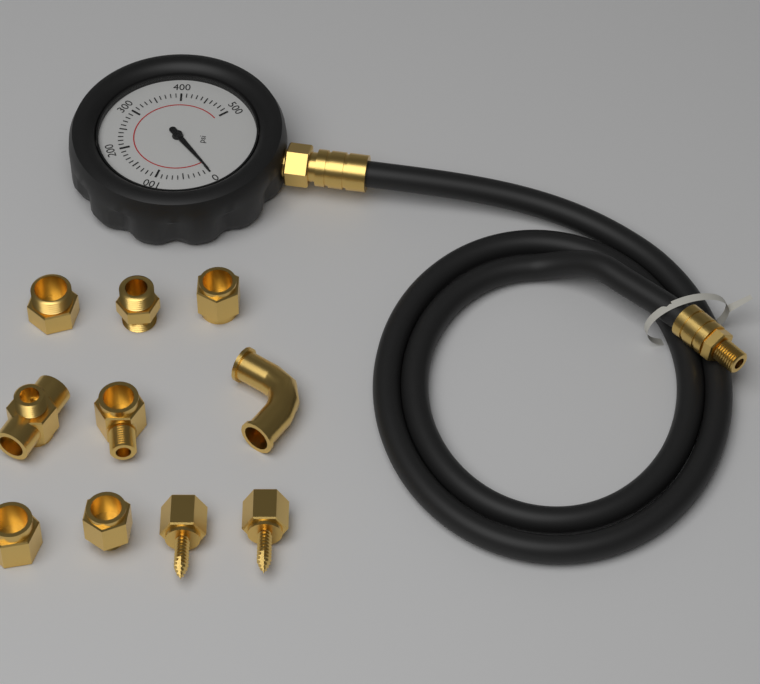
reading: 0 psi
